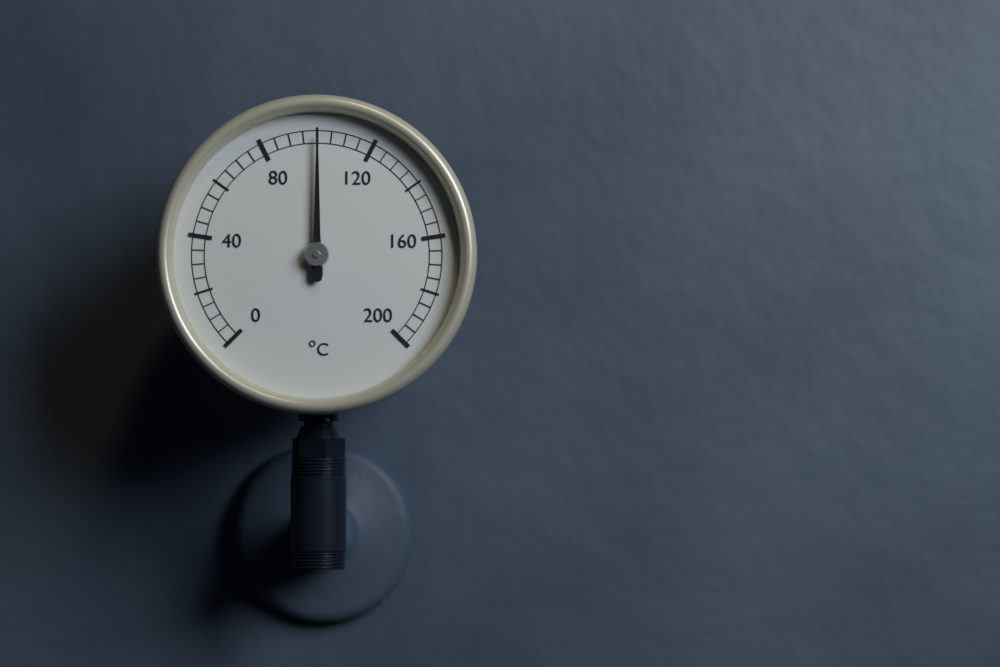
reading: 100 °C
